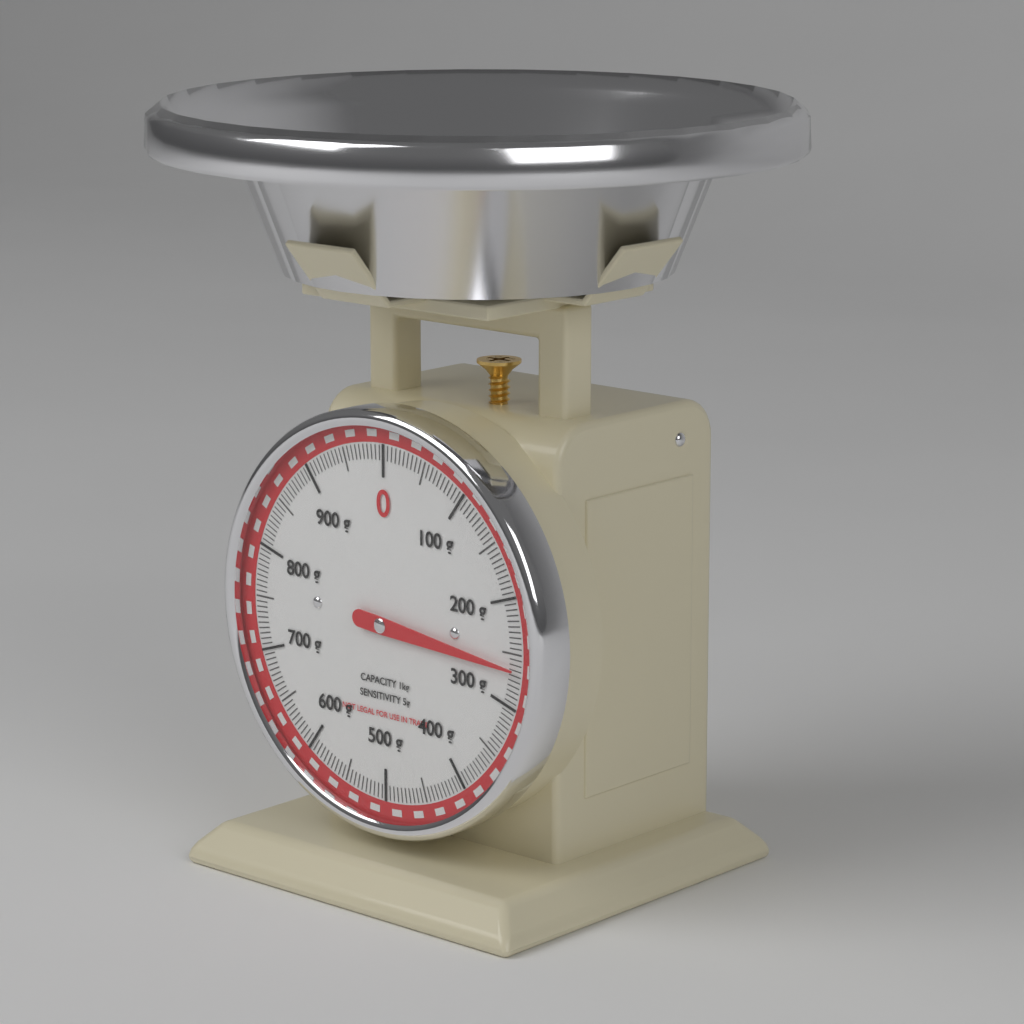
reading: 265 g
